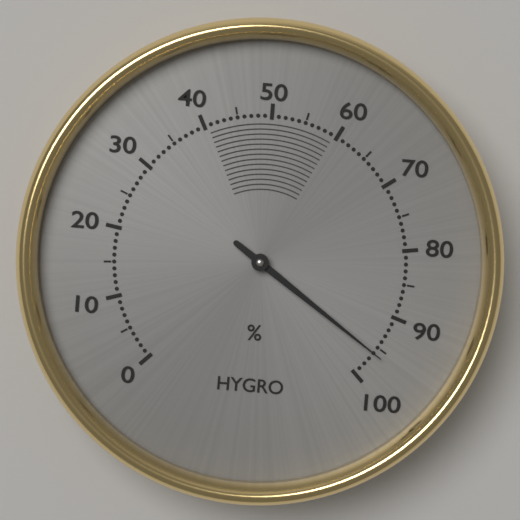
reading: 96 %
